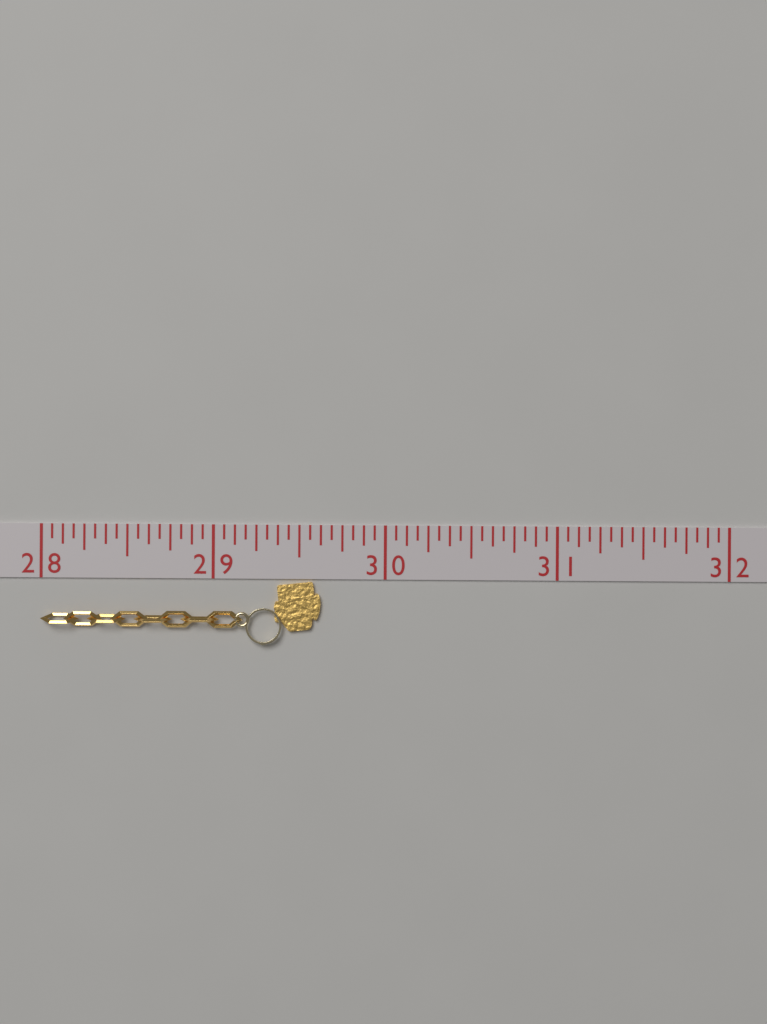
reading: 29.6250 (no unit)
